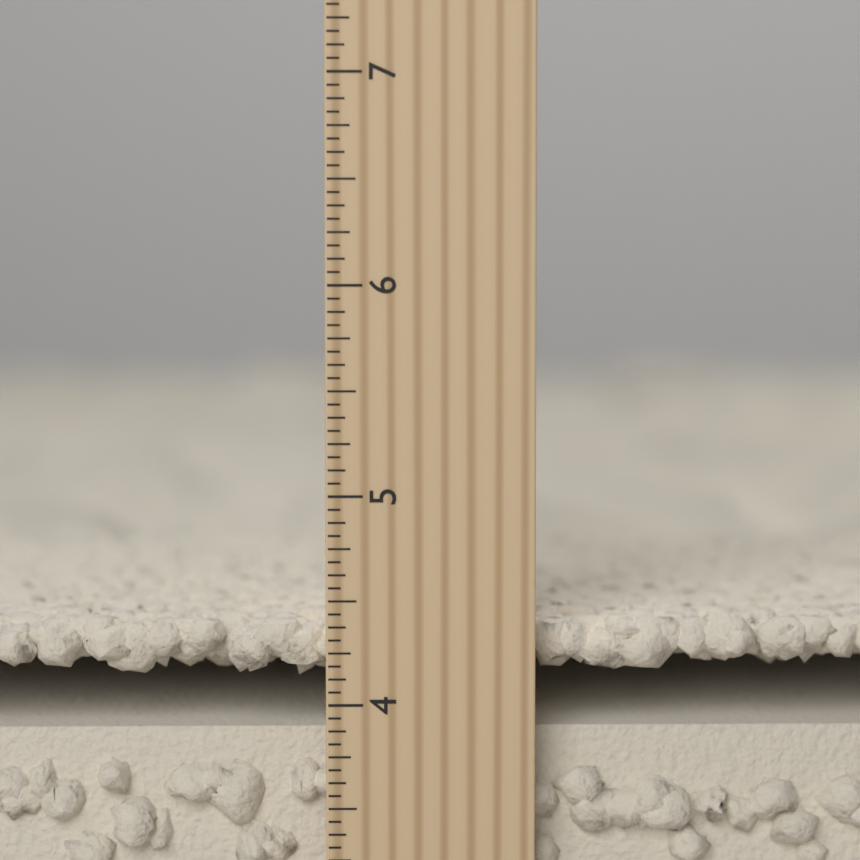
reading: 4.3750 inch
